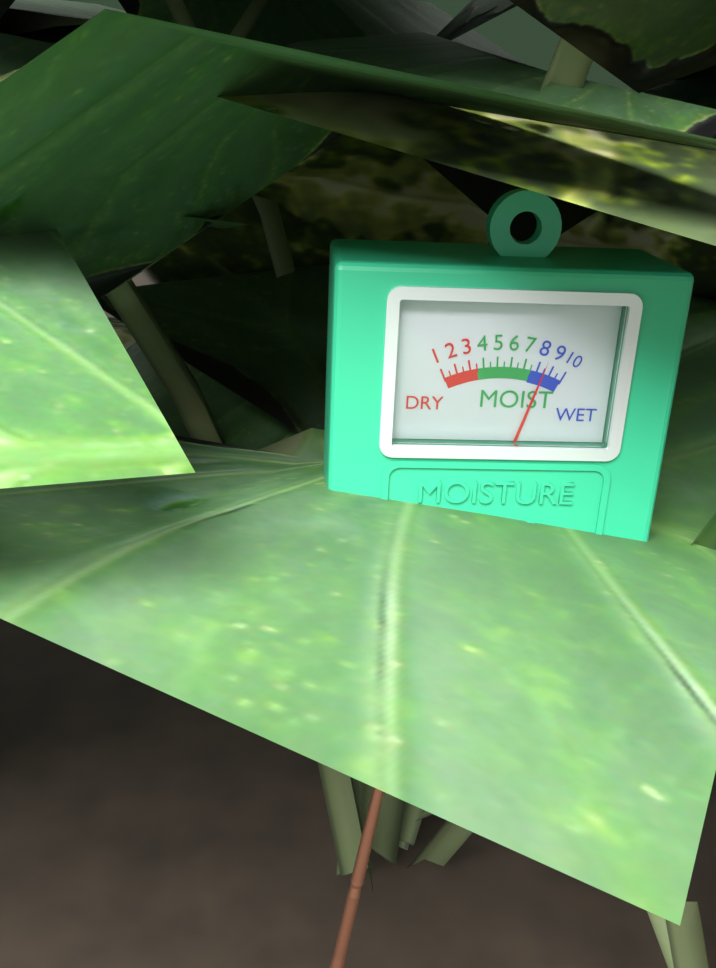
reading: 8.5 (no unit)
